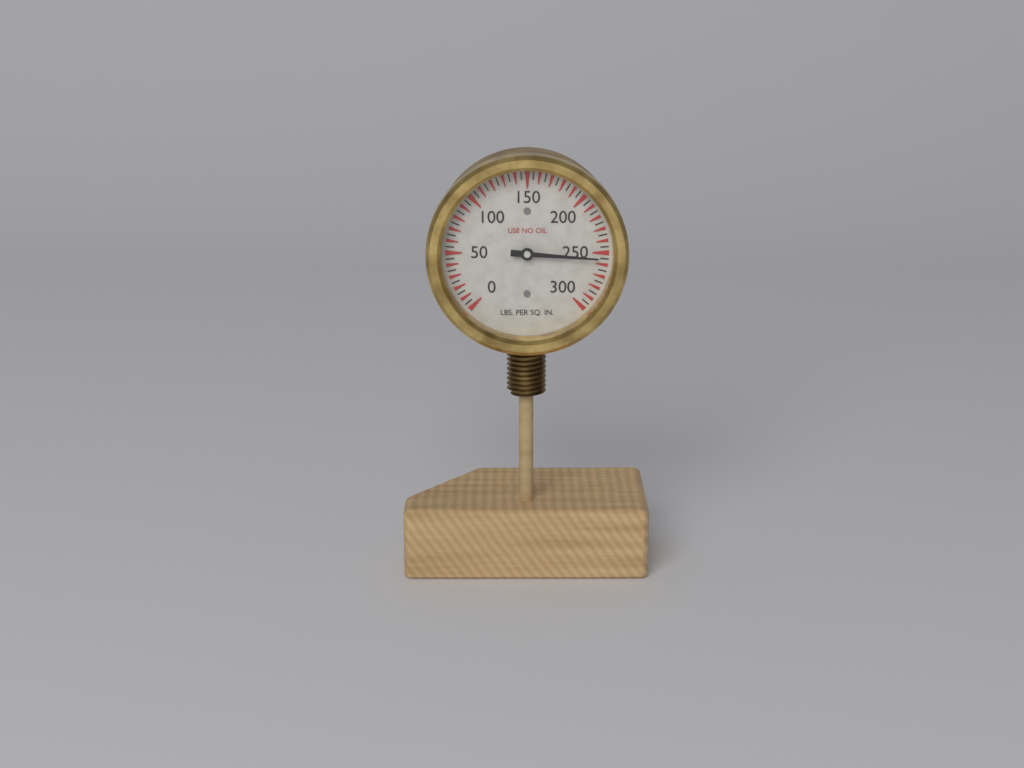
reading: 255 psi
